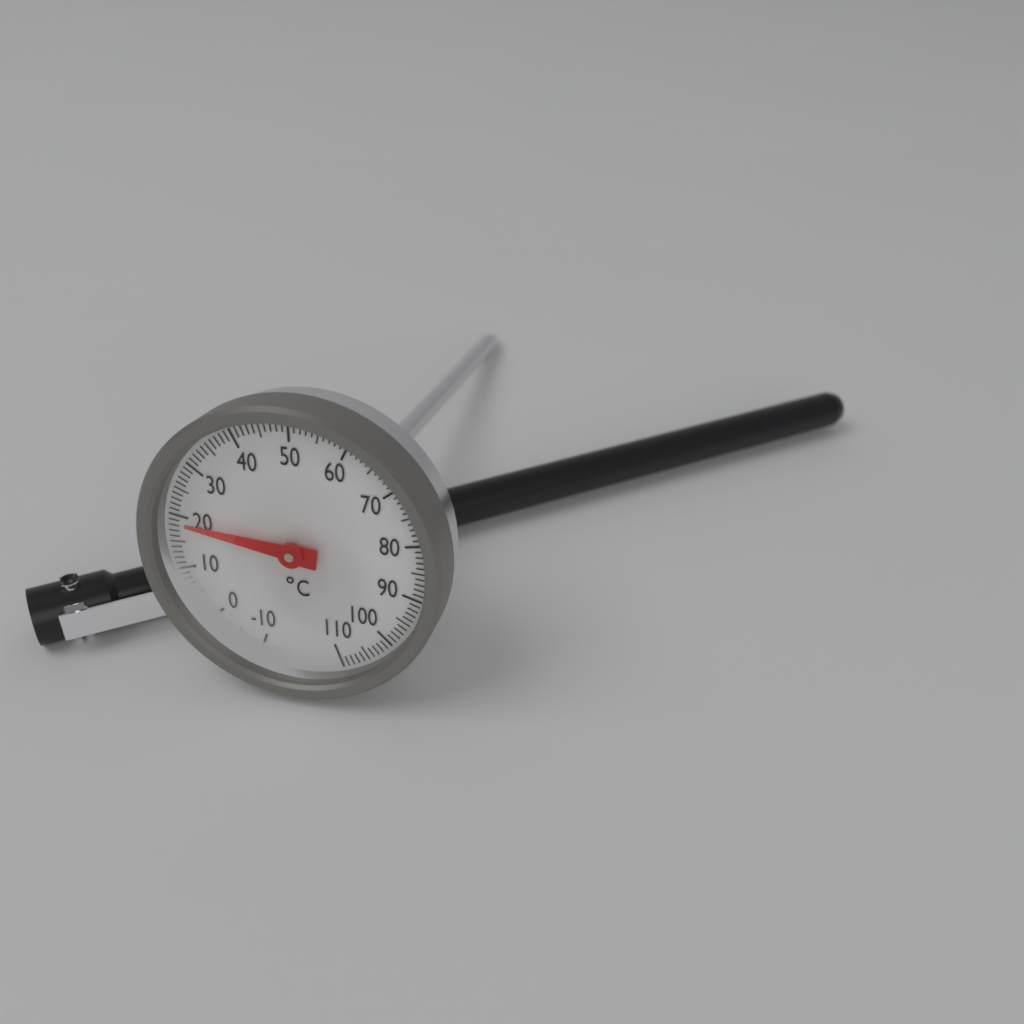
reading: 19 °C
